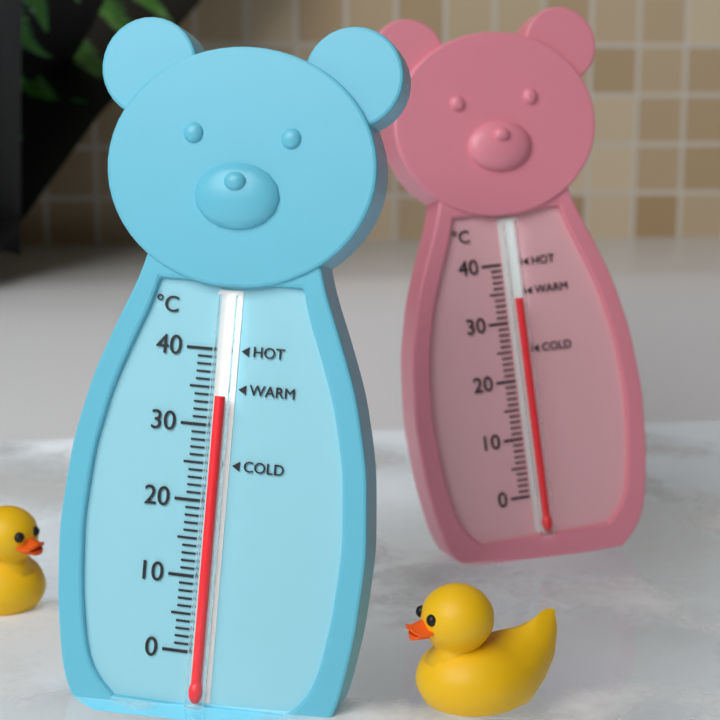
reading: 34 °C
